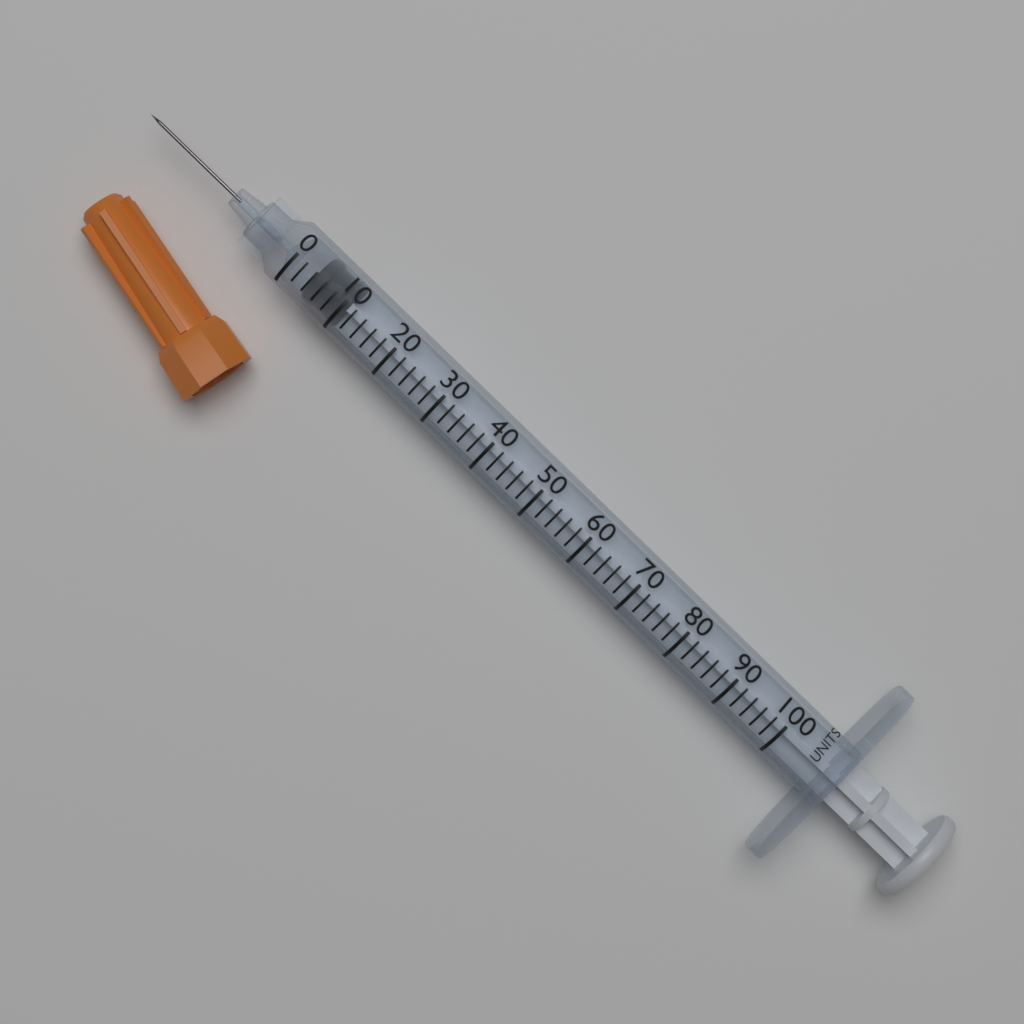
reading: 4 units
